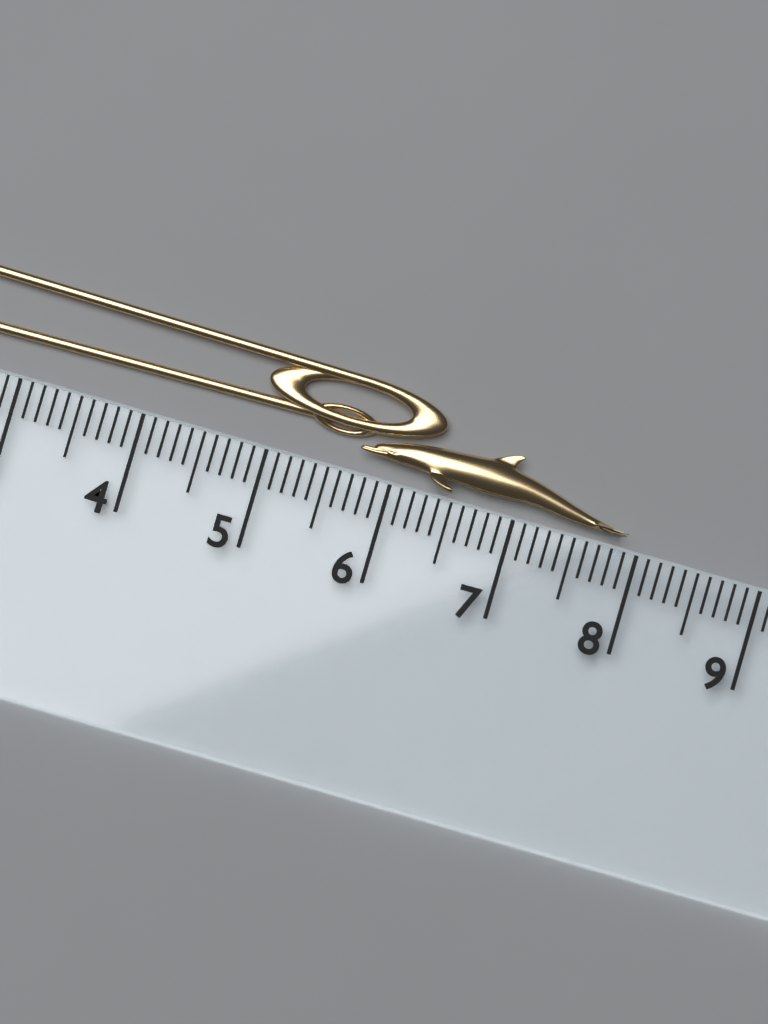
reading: 7.9 cm
